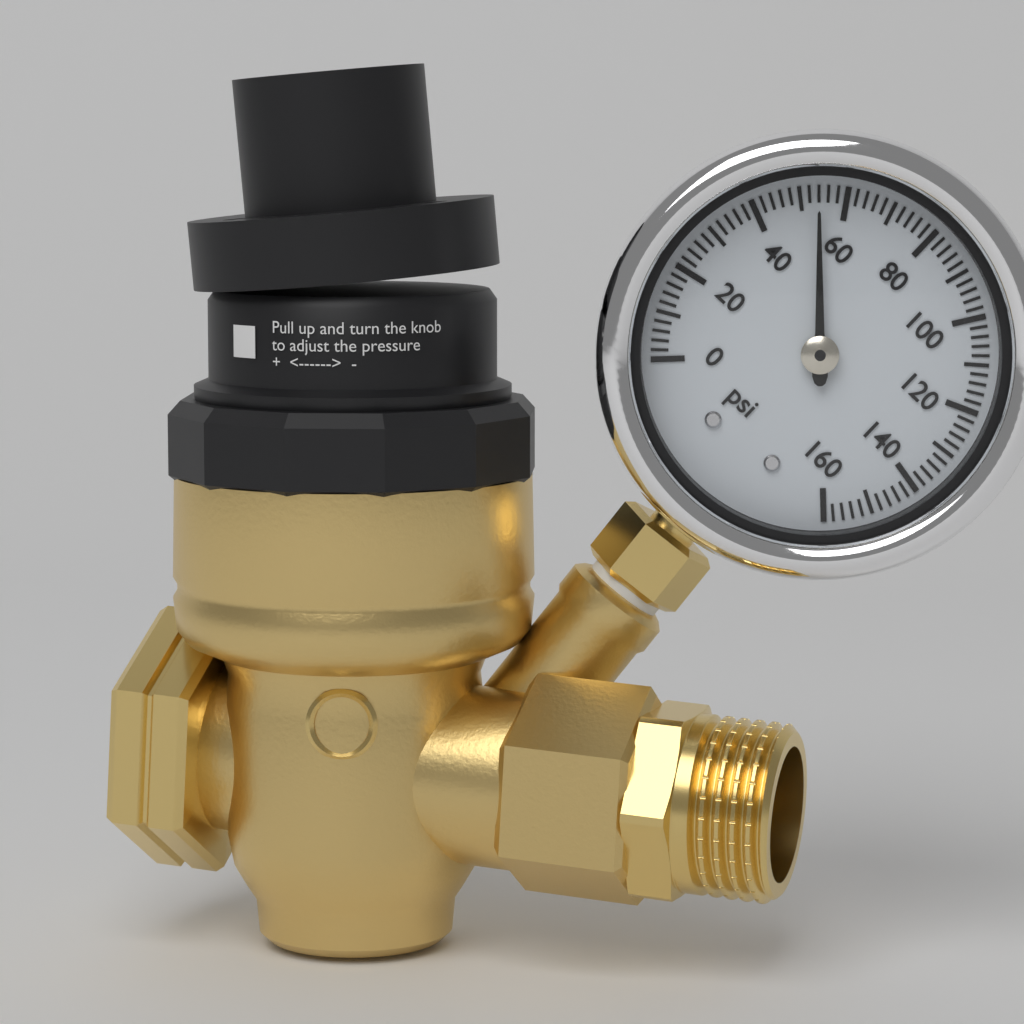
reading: 54 psi
